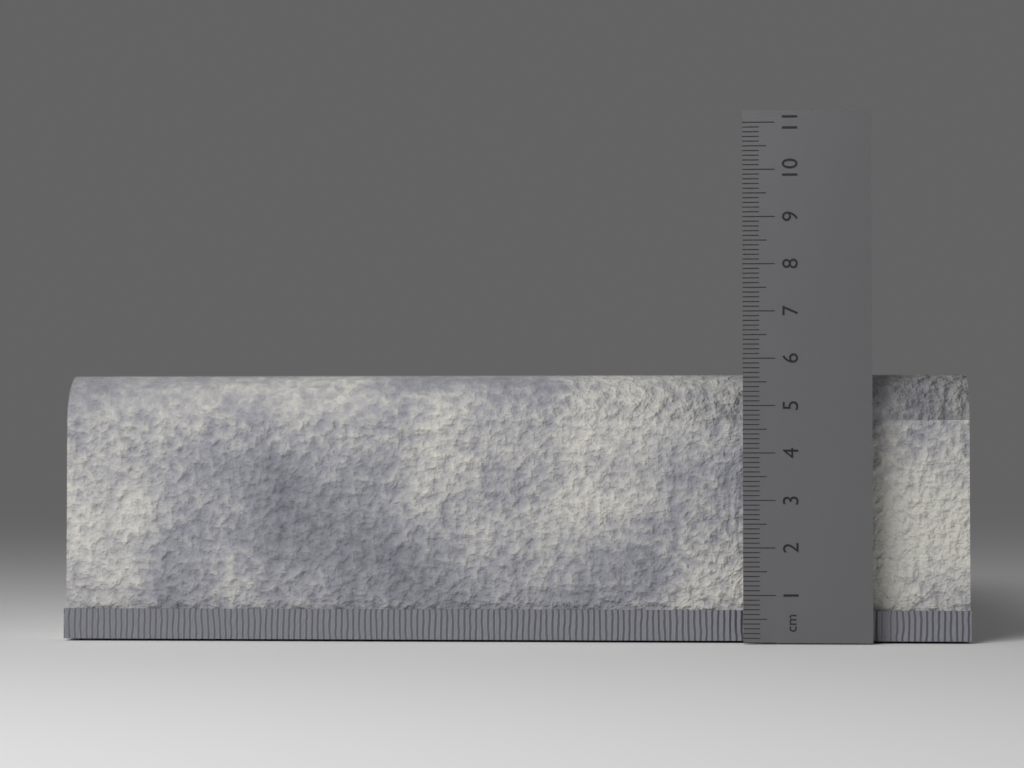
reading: 5.7 cm
